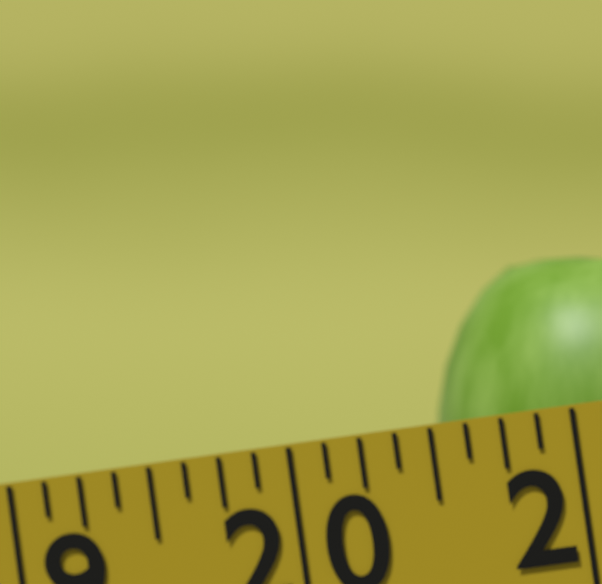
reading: 20.500 (no unit)
